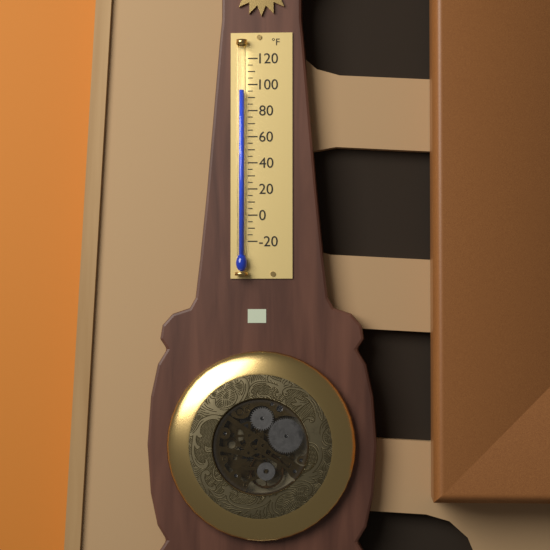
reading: 95 °F
